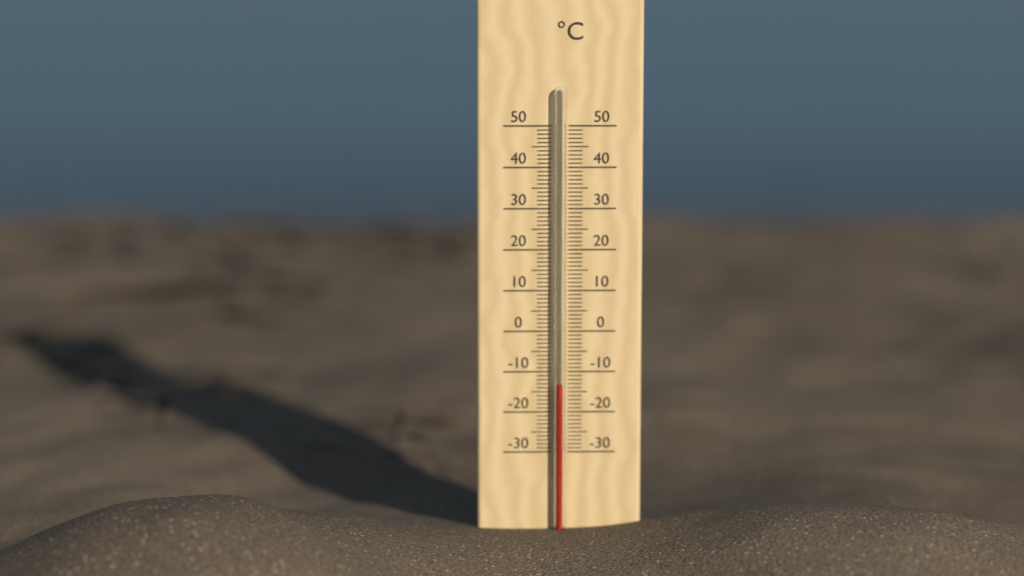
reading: -13 °C
